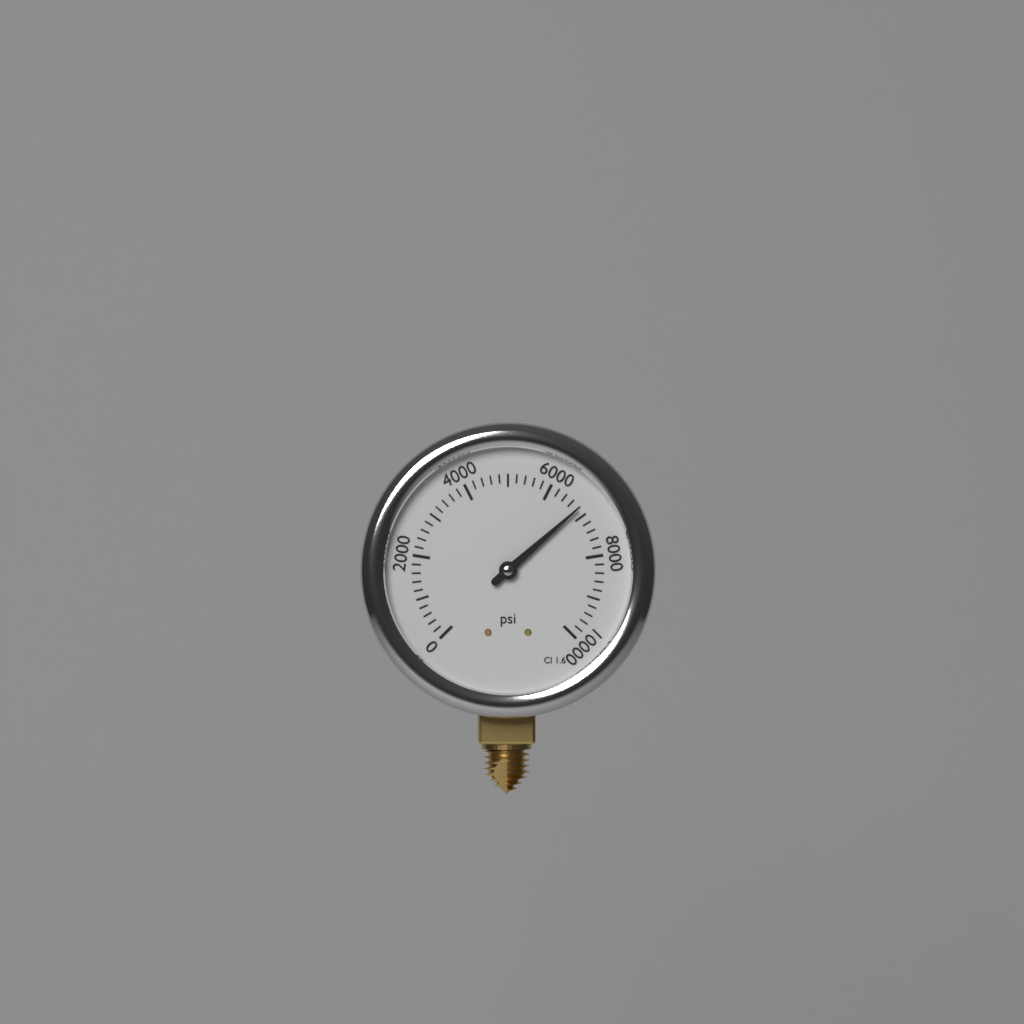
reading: 6800 psi
